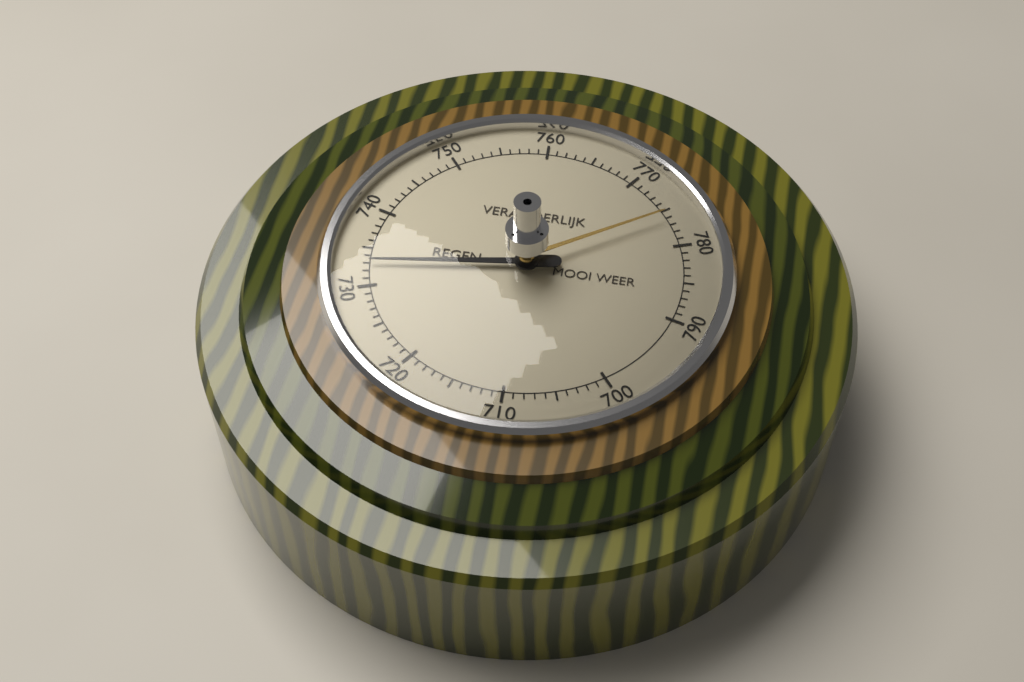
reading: 733 (no unit)
